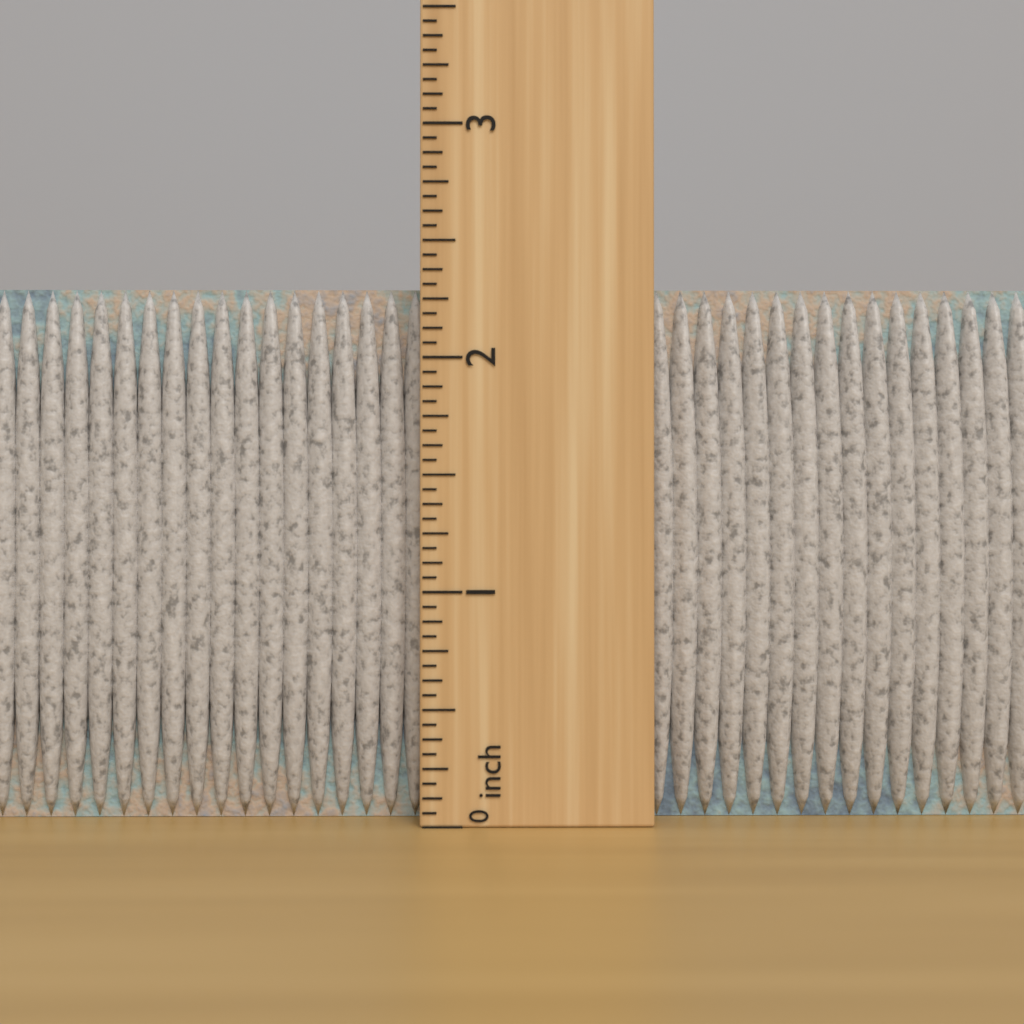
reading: 2.3125 inch
